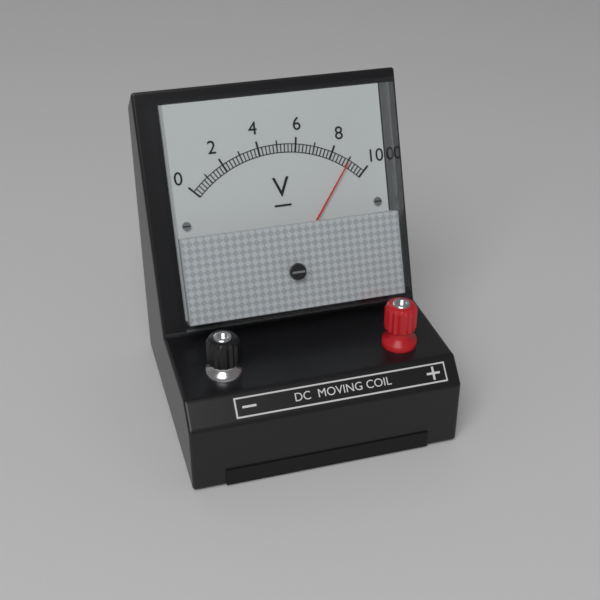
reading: 9.0 V
